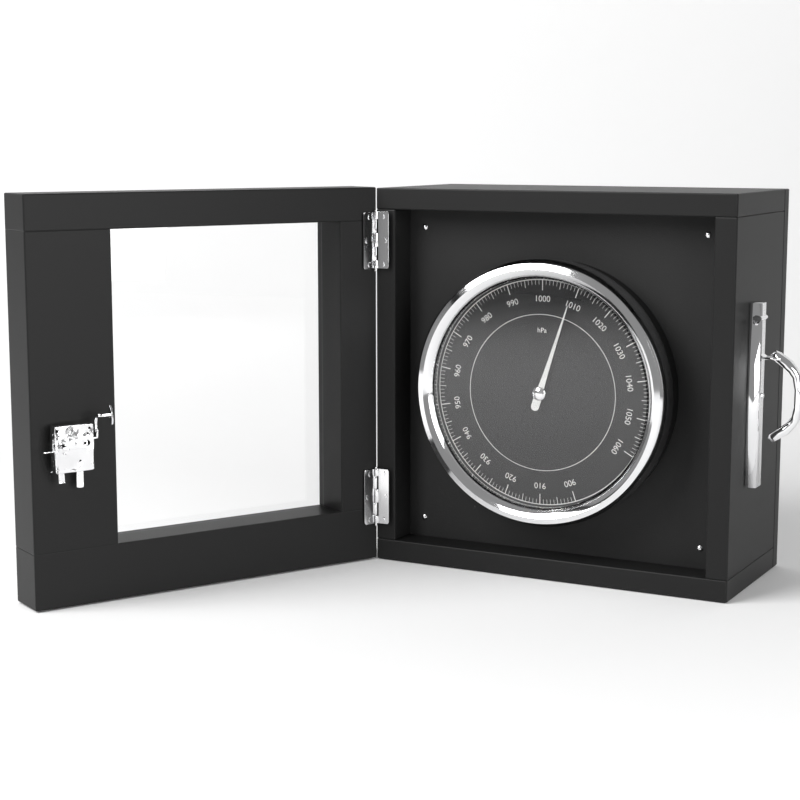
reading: 1009 hPa
